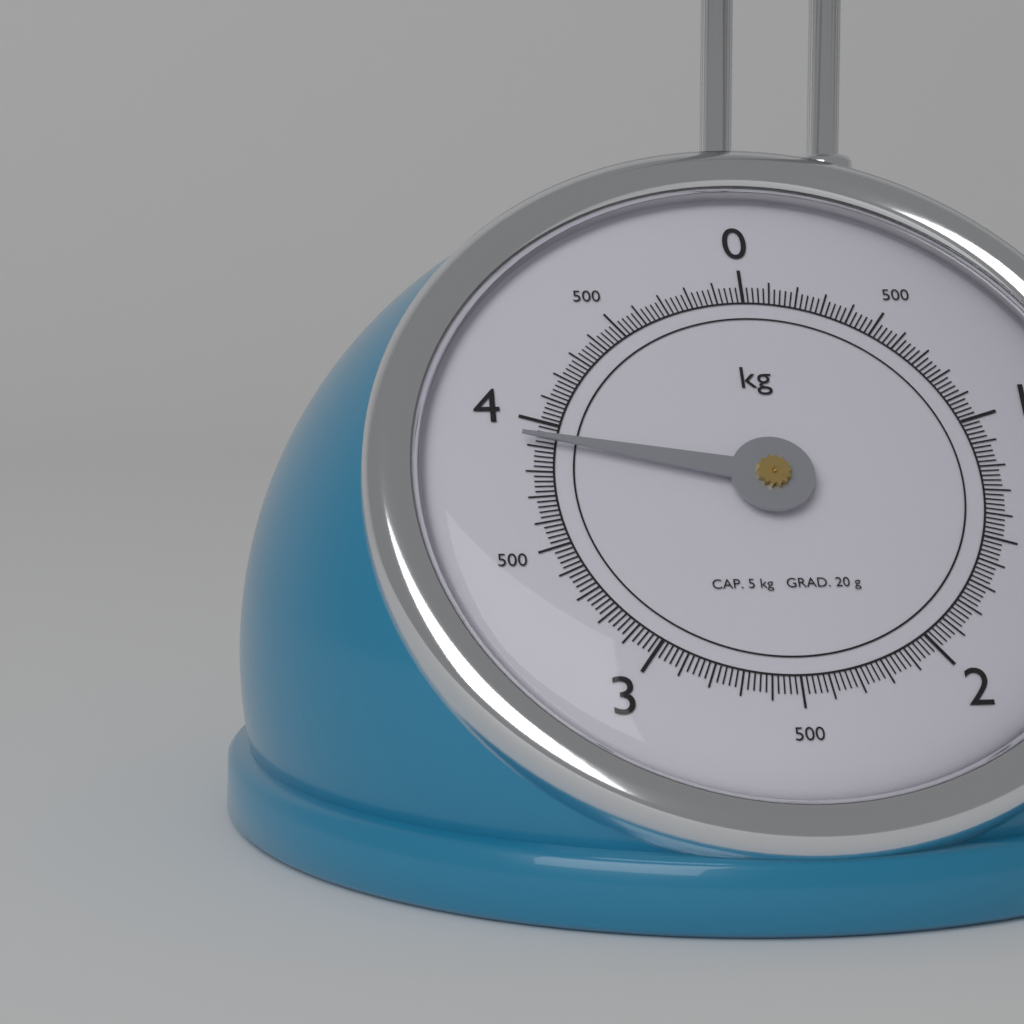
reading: 3.92 kg
